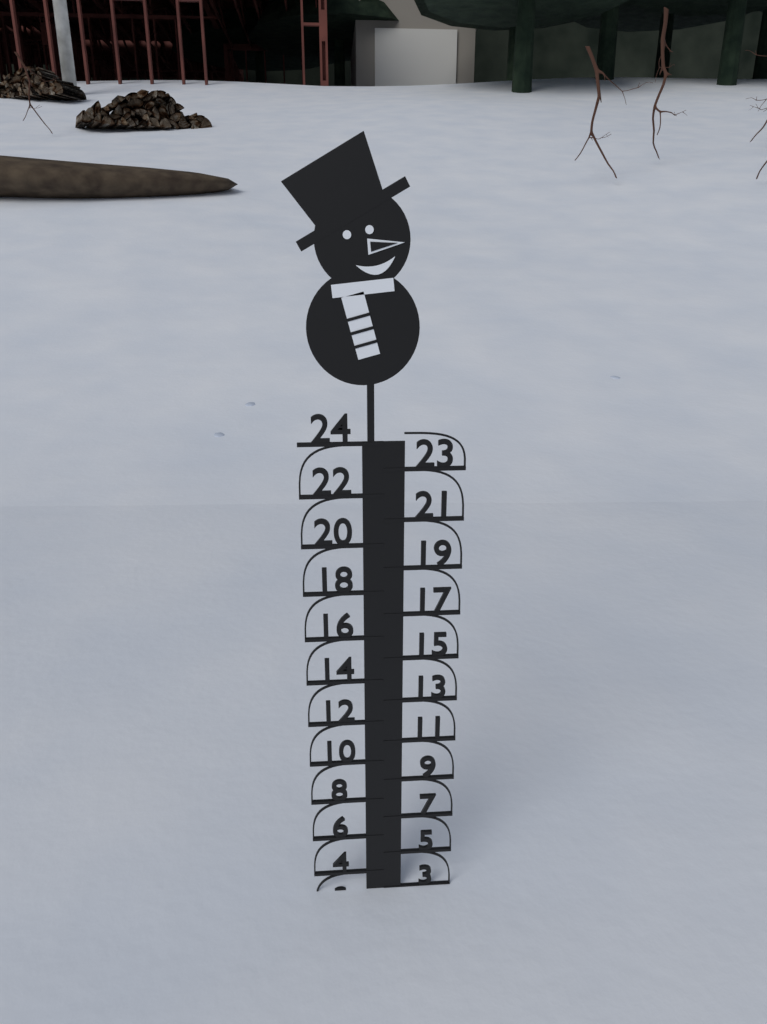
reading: 3 (no unit)
